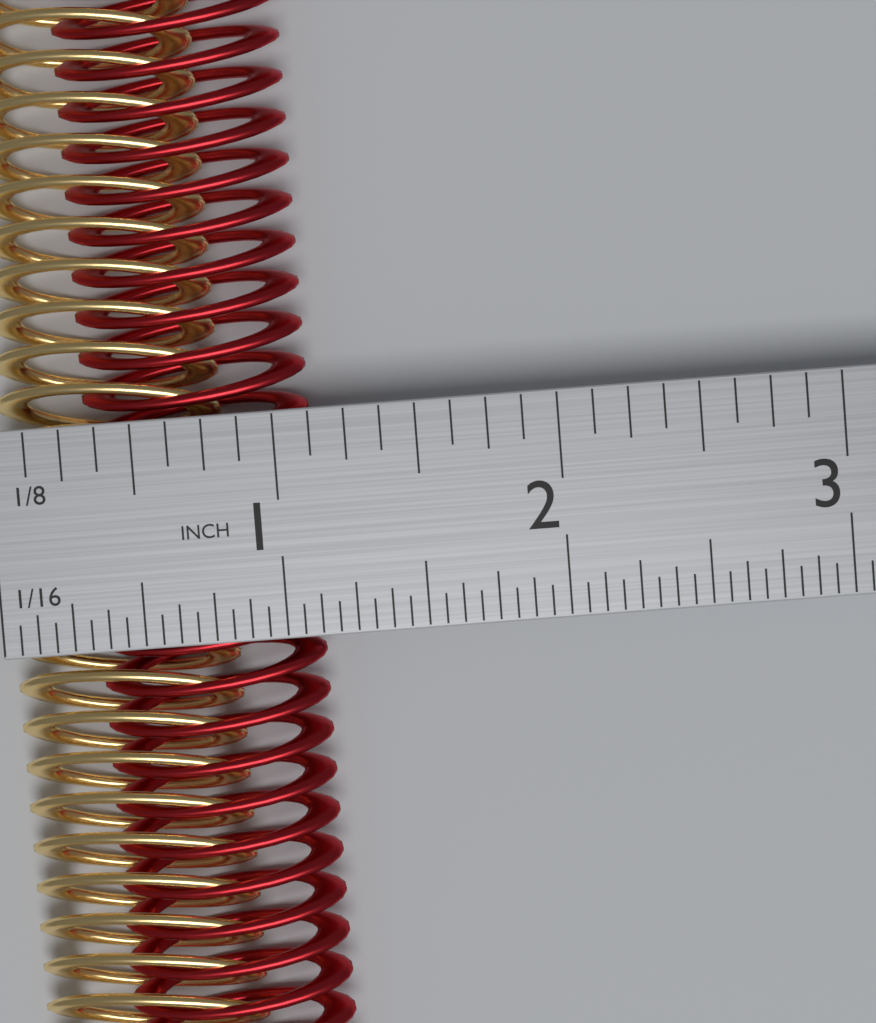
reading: 1.1250 in
